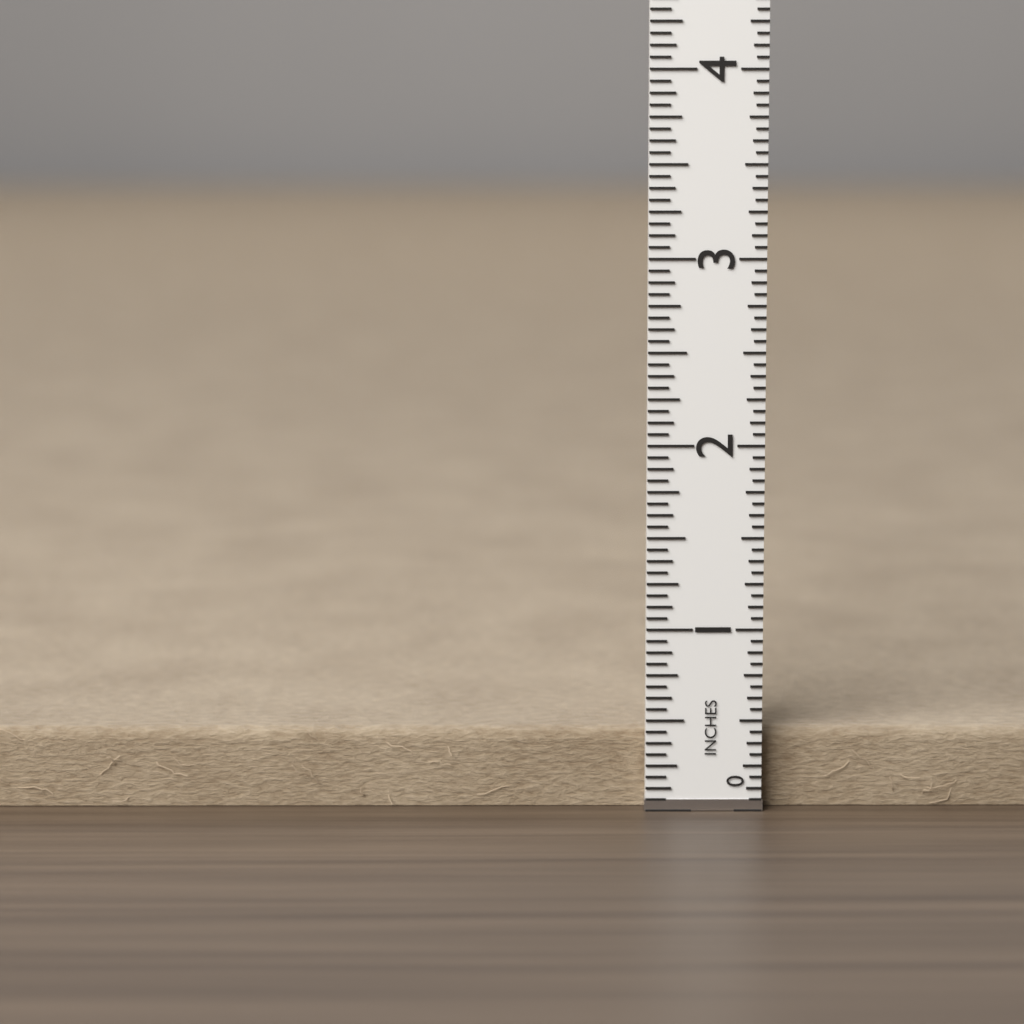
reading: 0.4375 in
